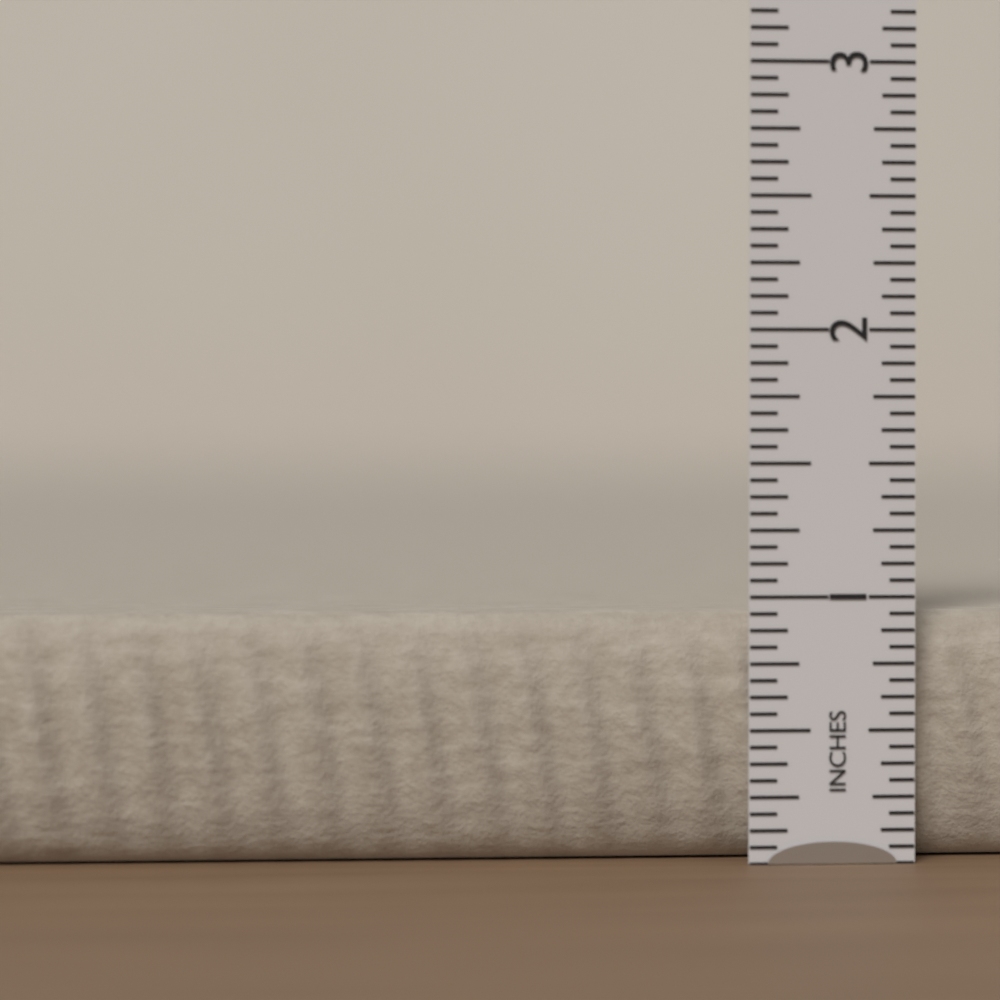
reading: 0.9375 in
